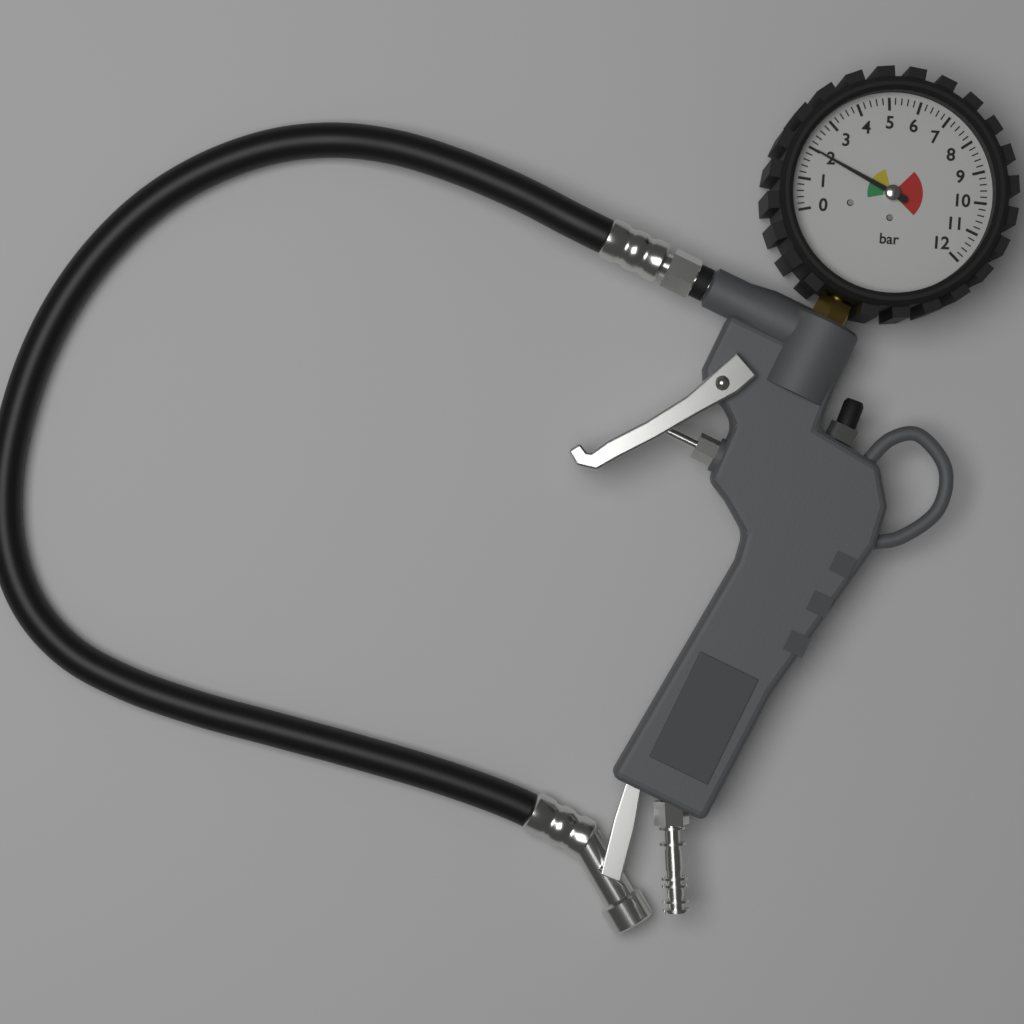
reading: 2.0 bar
